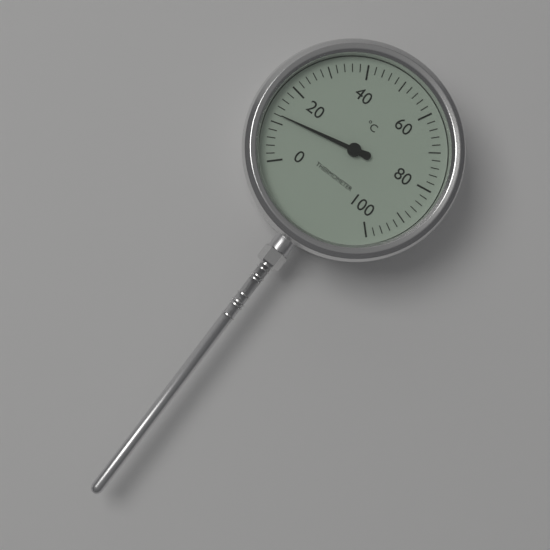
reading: 12 °C
